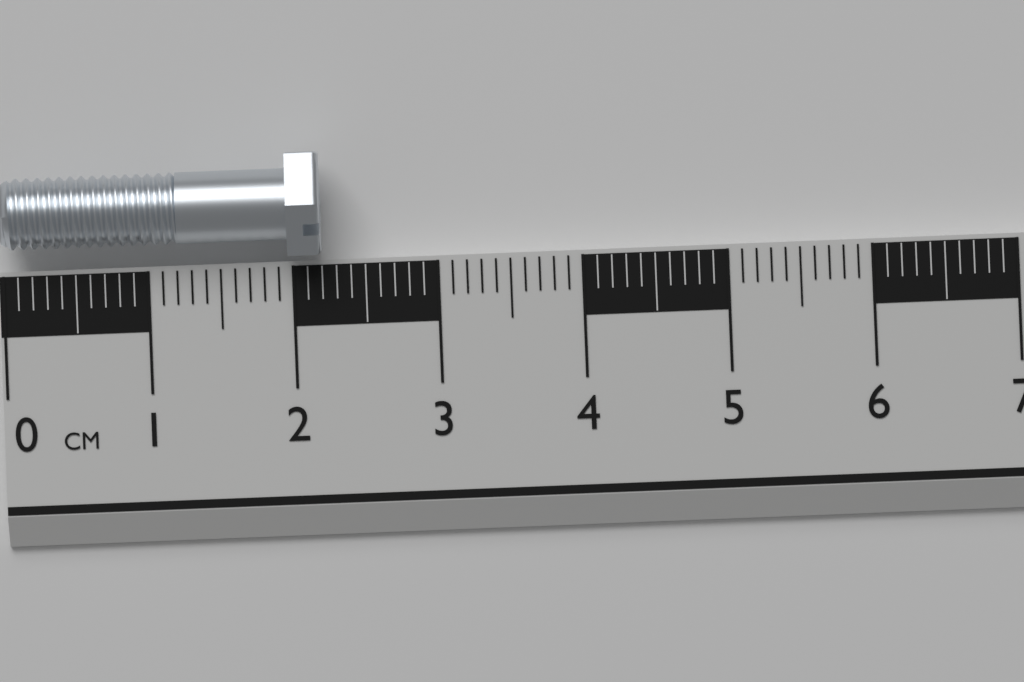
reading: 2.2 cm
